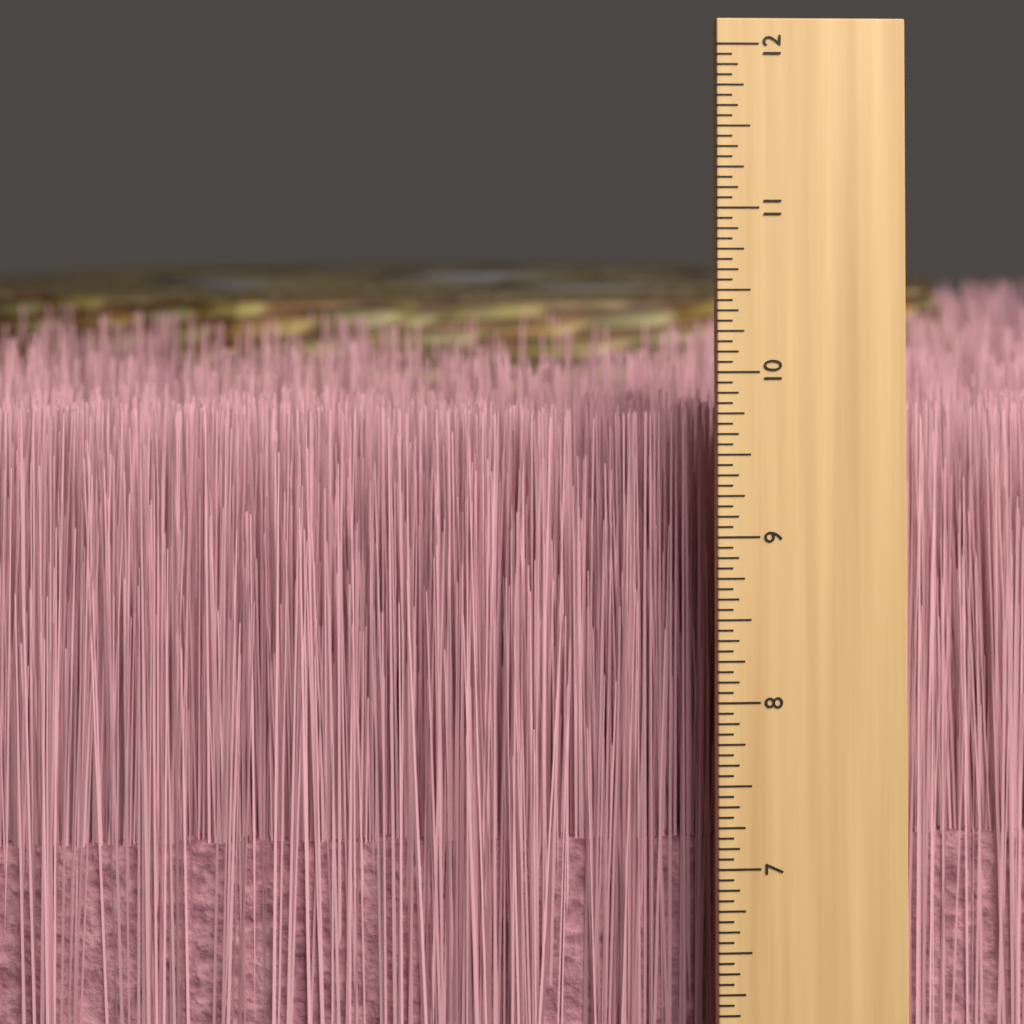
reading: 9.6875 inch
